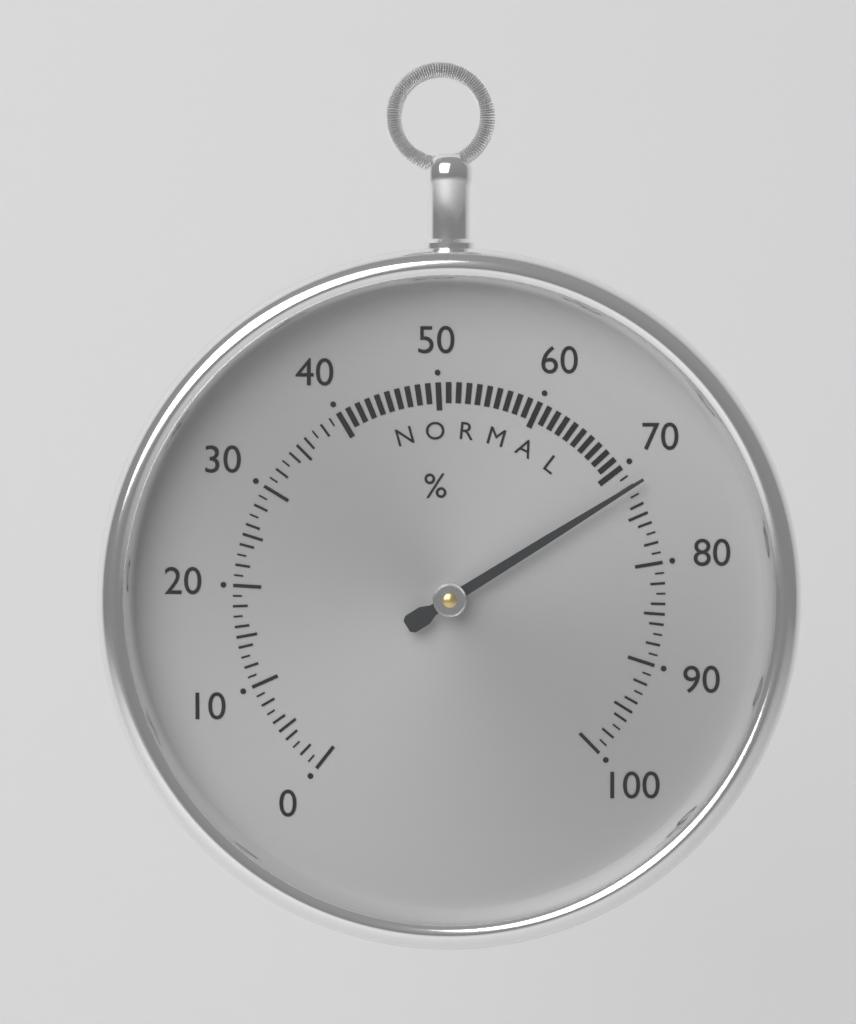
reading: 72 %
